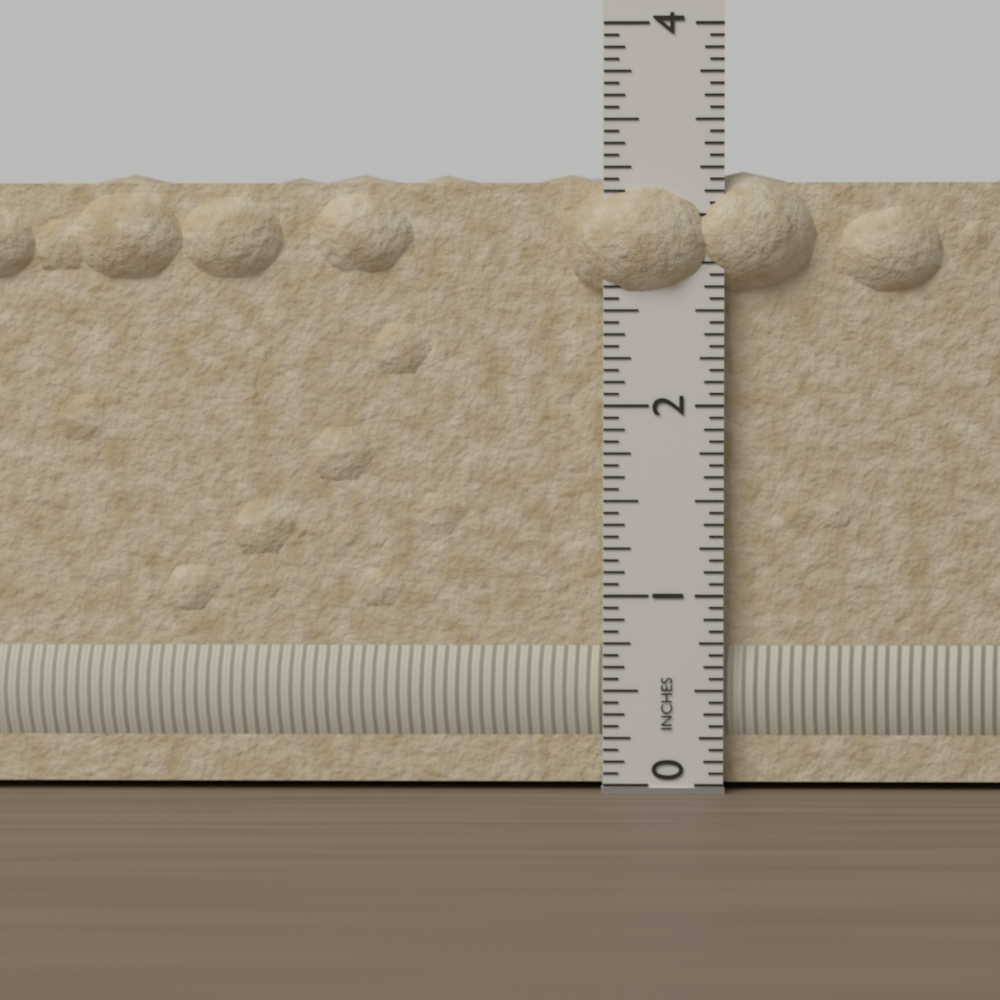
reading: 3.2500 in
